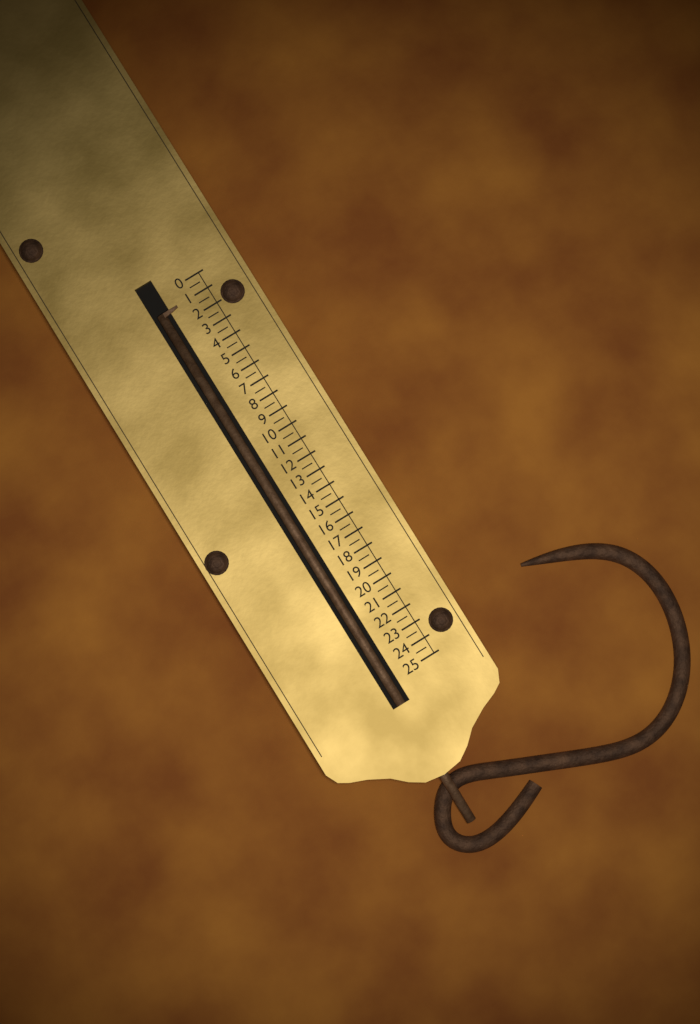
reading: 1.0 (no unit)
